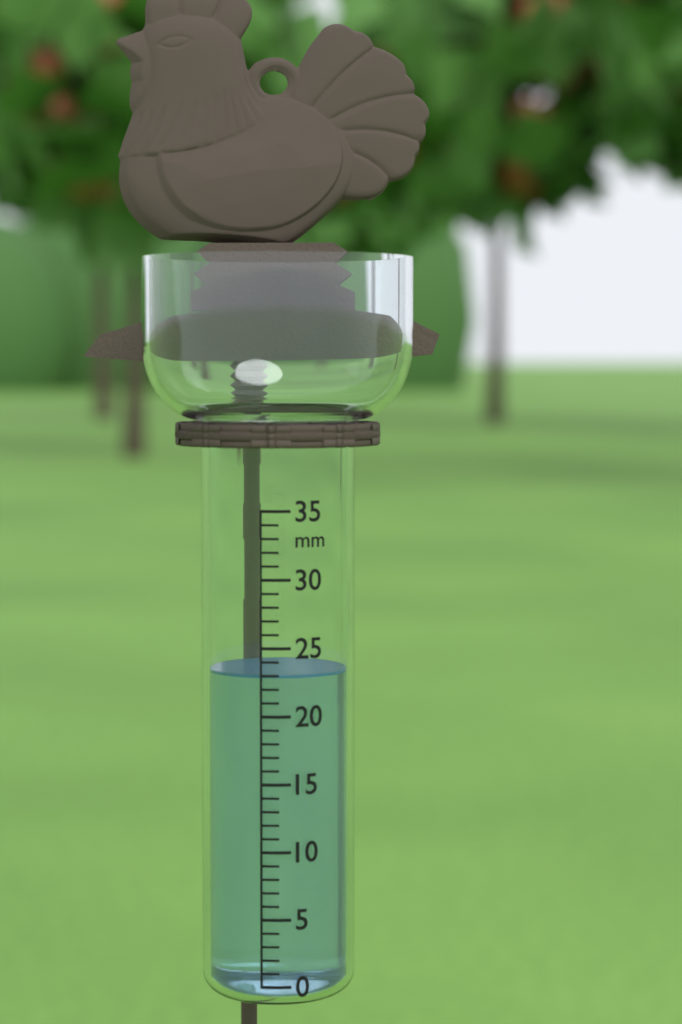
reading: 23 mm
